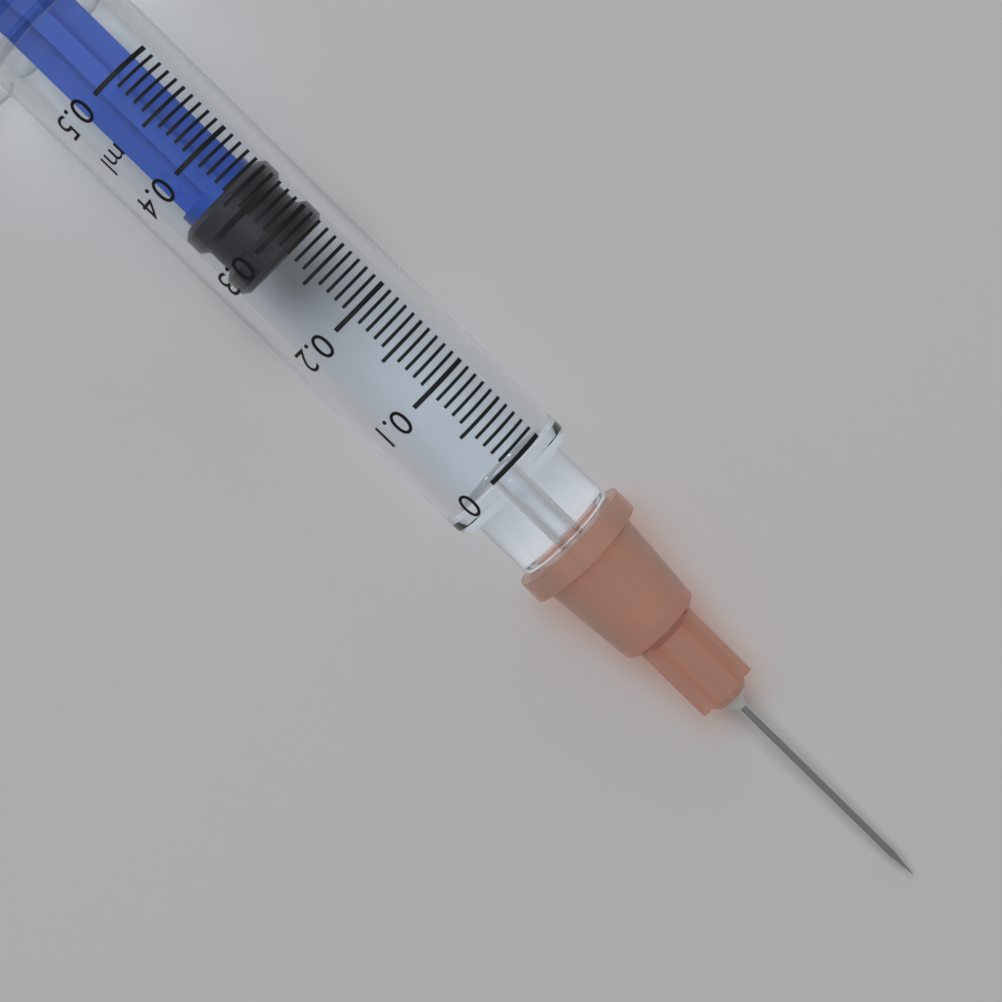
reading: 0.28 ml
